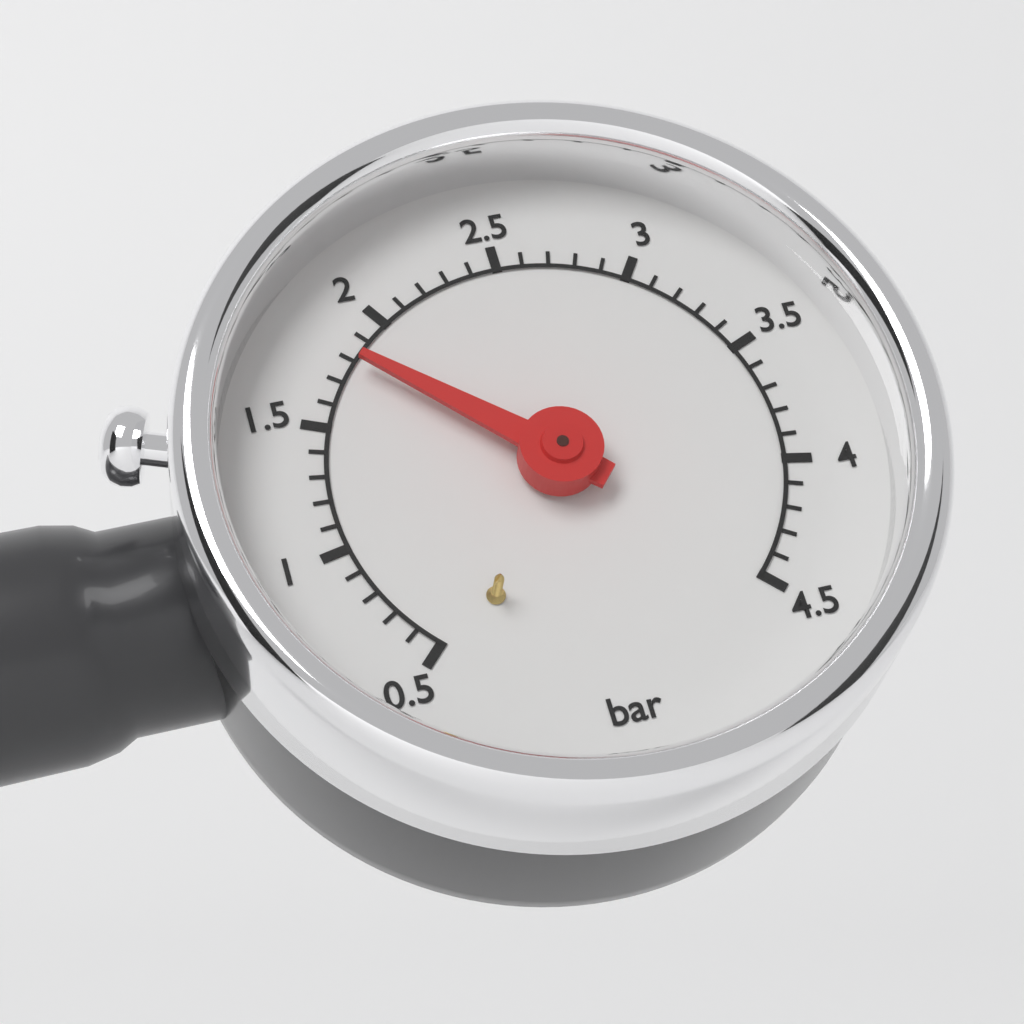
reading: 1.8 bar
